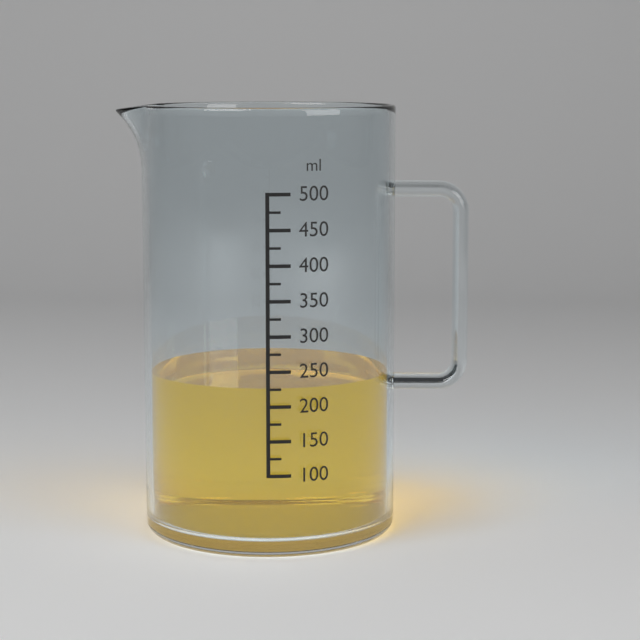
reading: 225 ml
